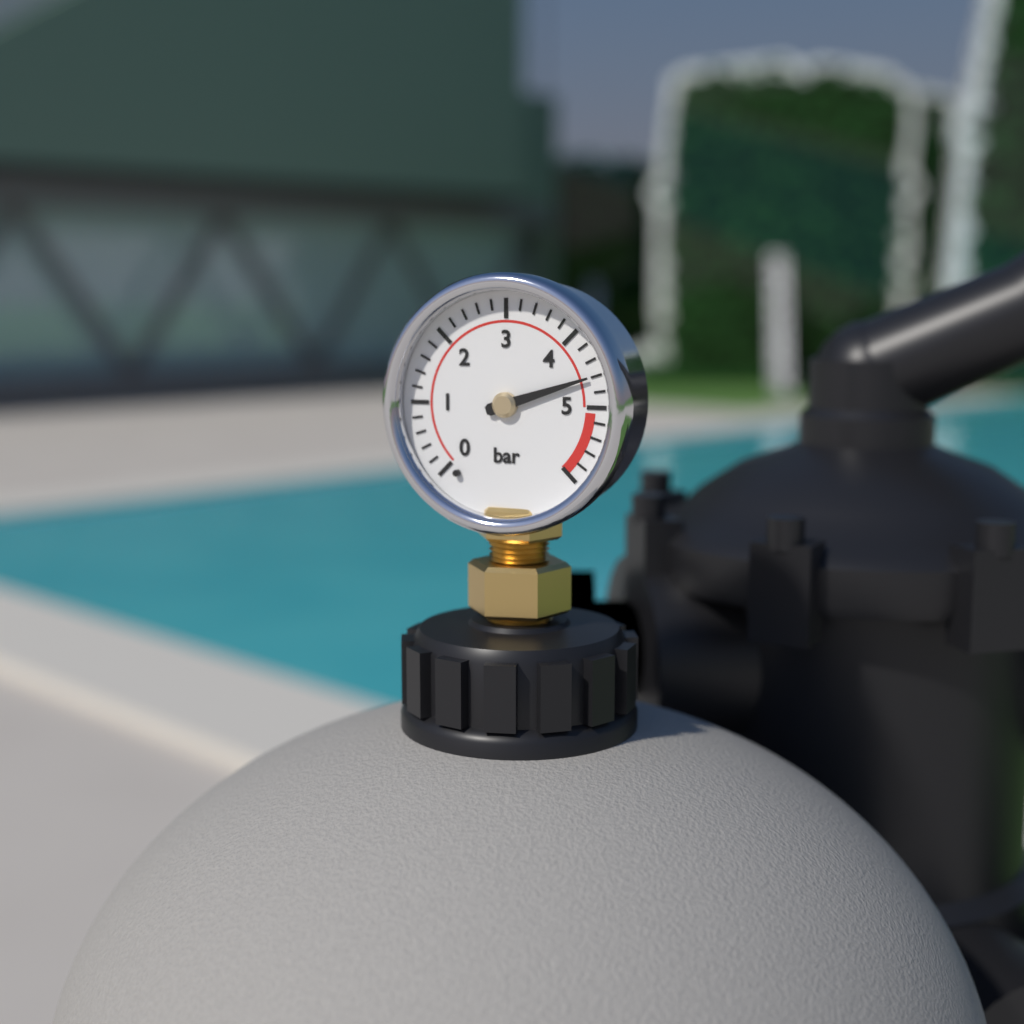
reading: 4.6 bar
